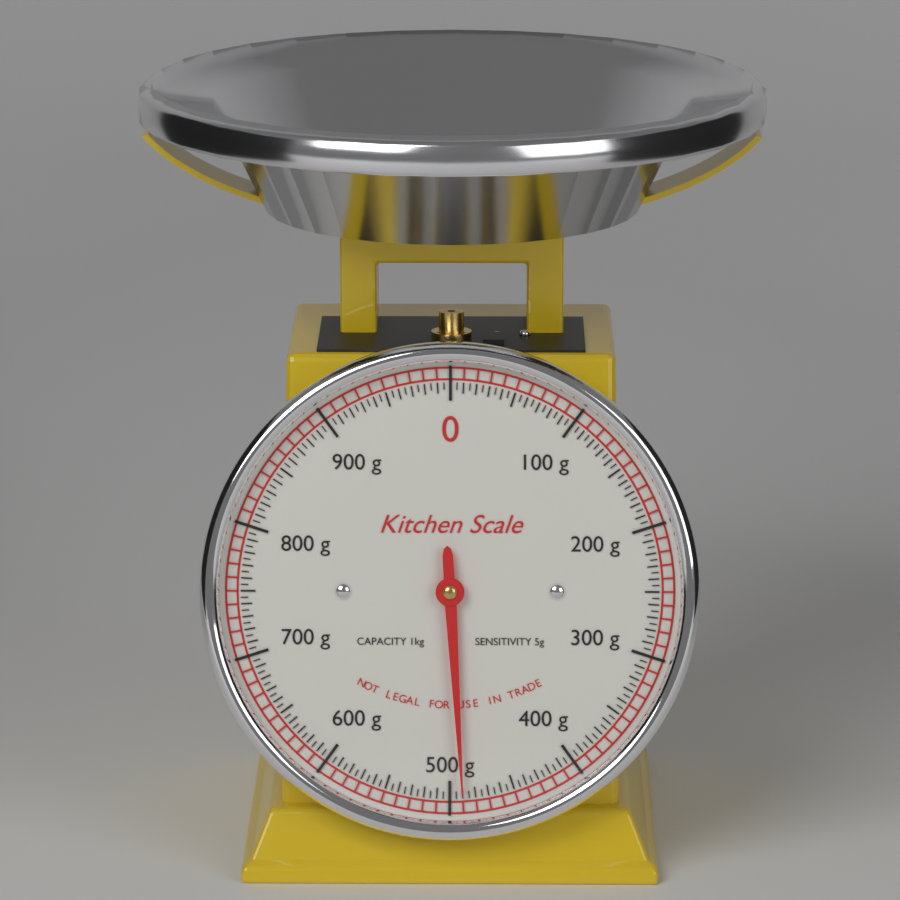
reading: 490 g
